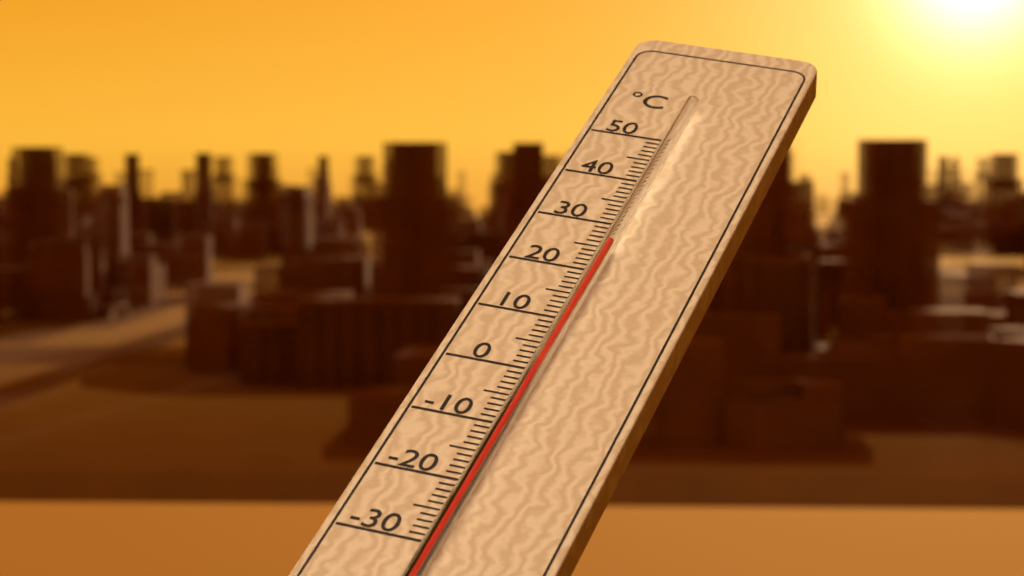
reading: 24 °C
